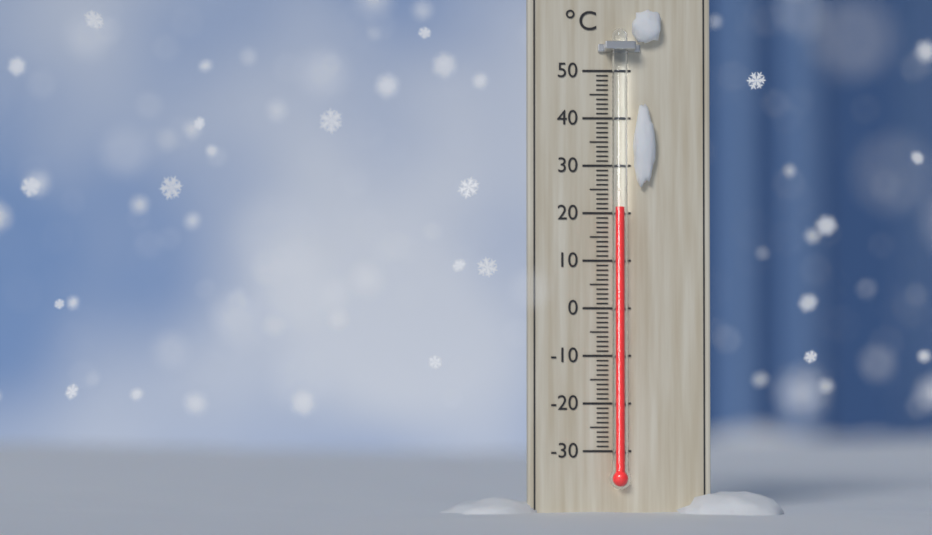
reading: 21 °C
